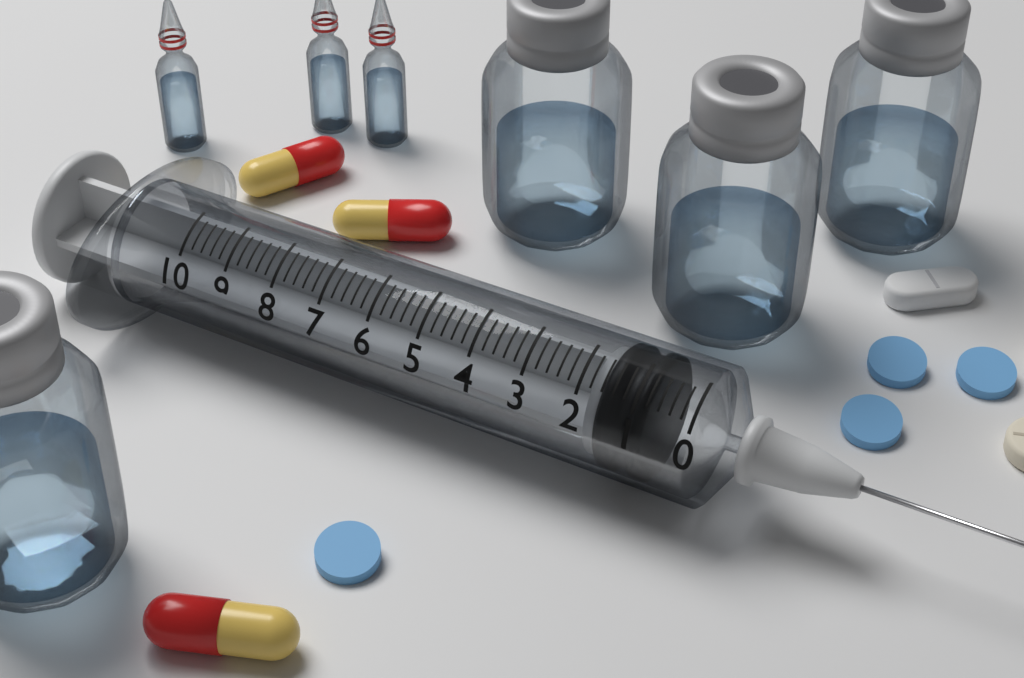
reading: 0.8 (no unit)
